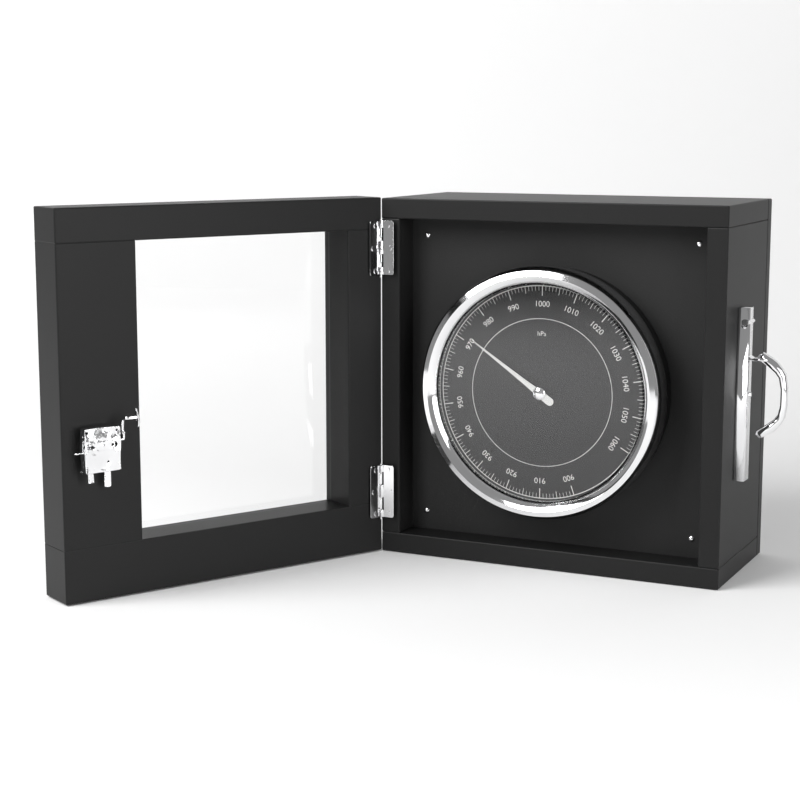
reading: 972 hPa
